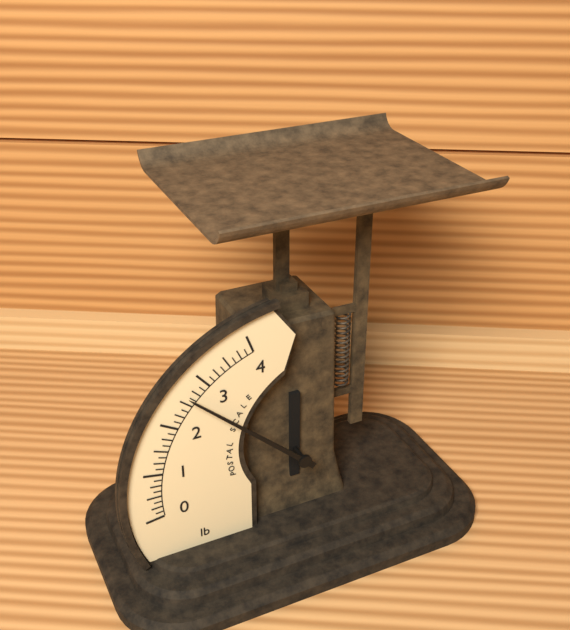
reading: 2.625 lb
